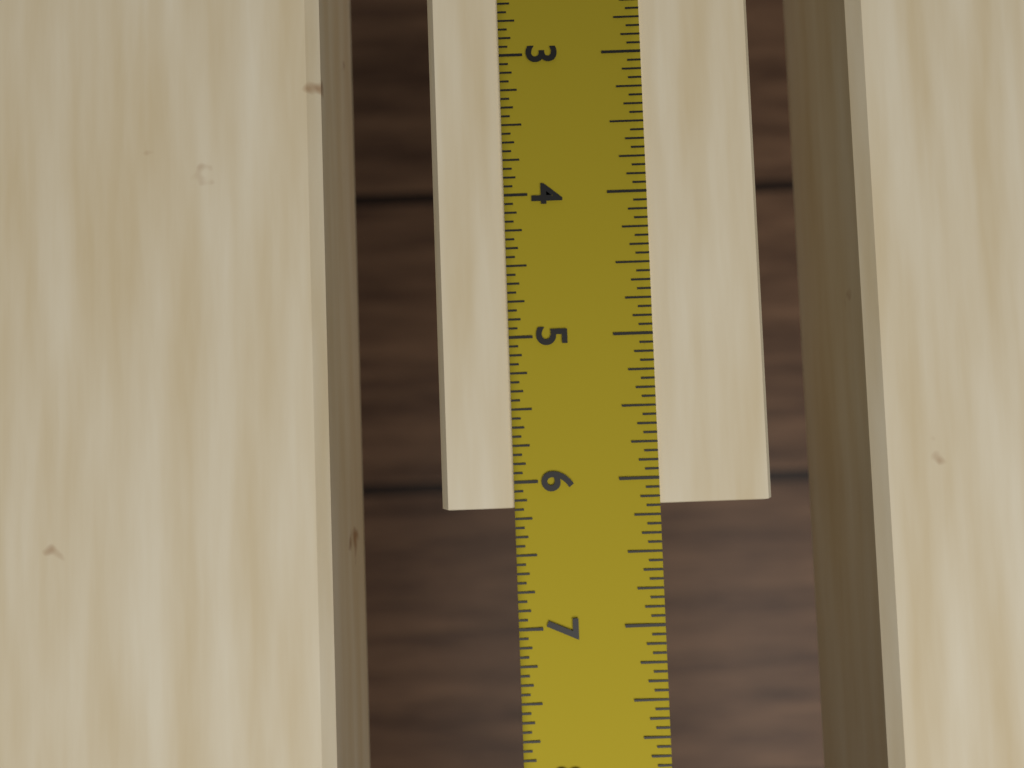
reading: 6.1875 in
